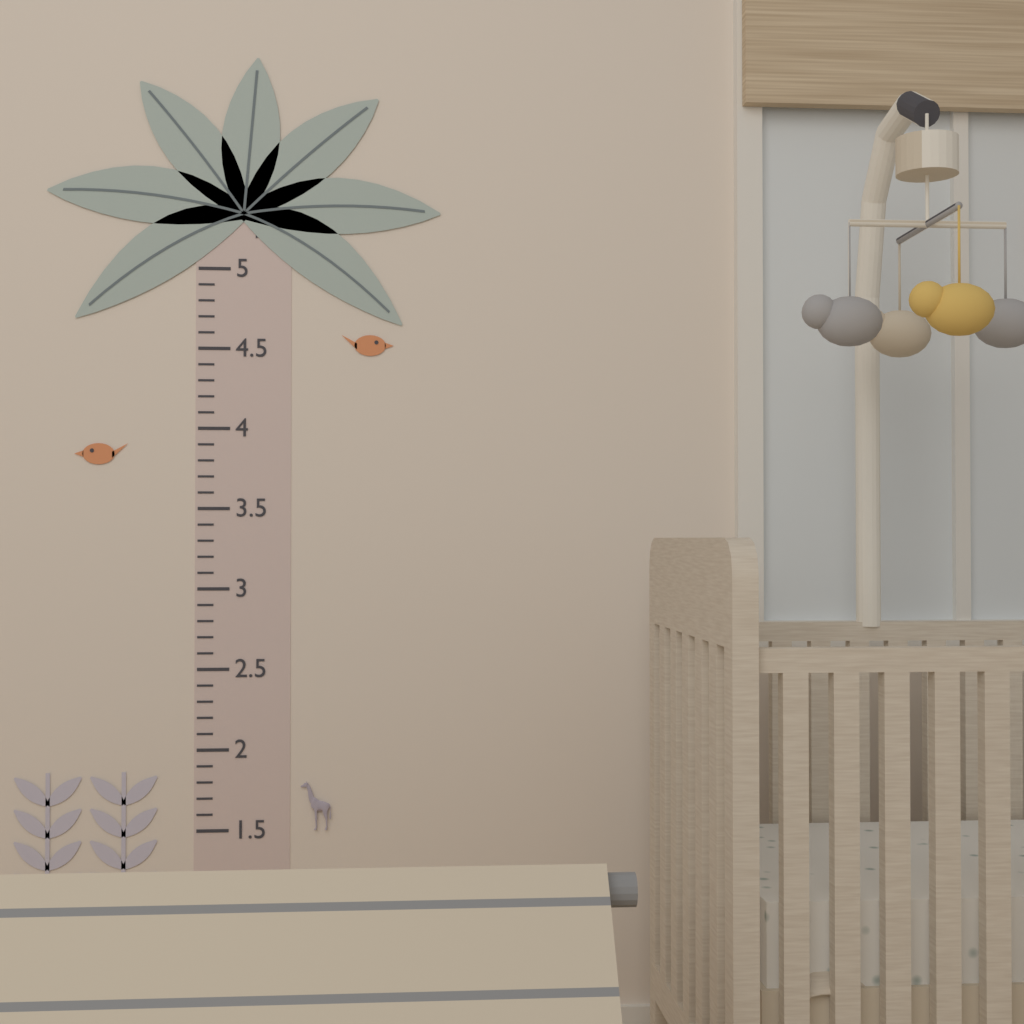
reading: 1.8 ft
